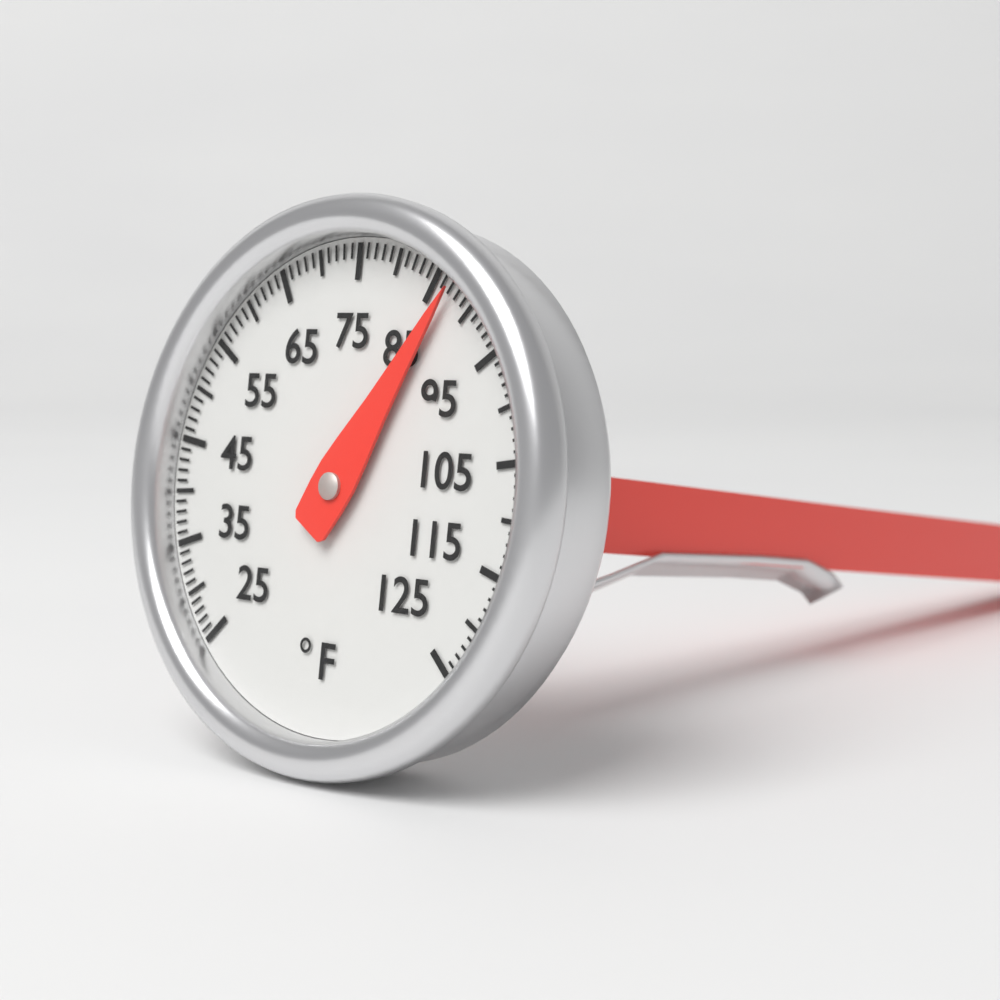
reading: 87 °F
